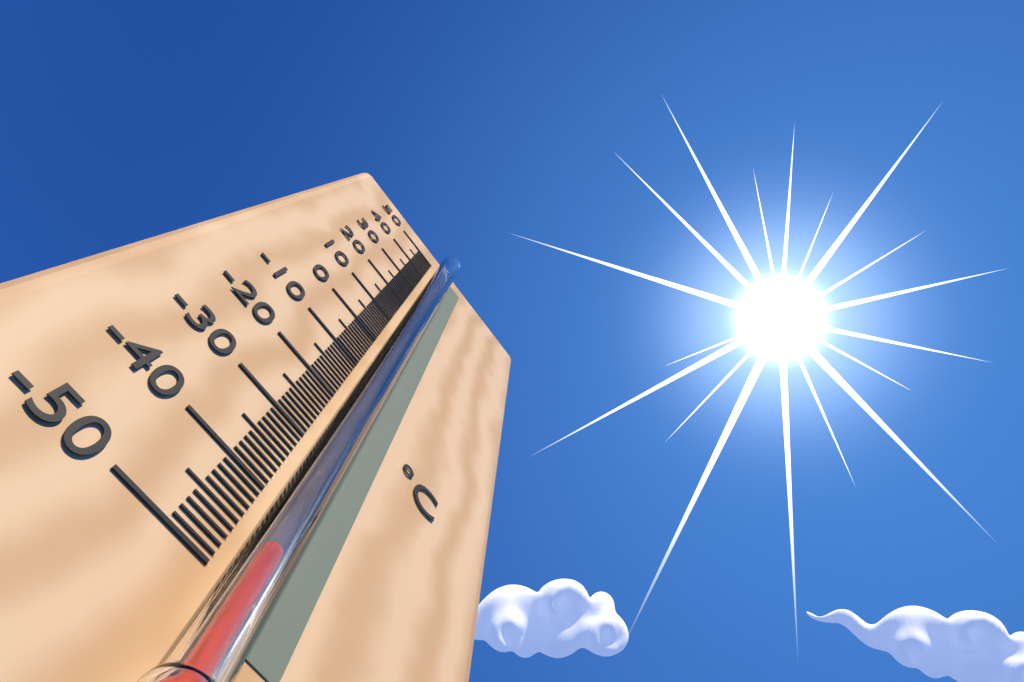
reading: -48 °C
